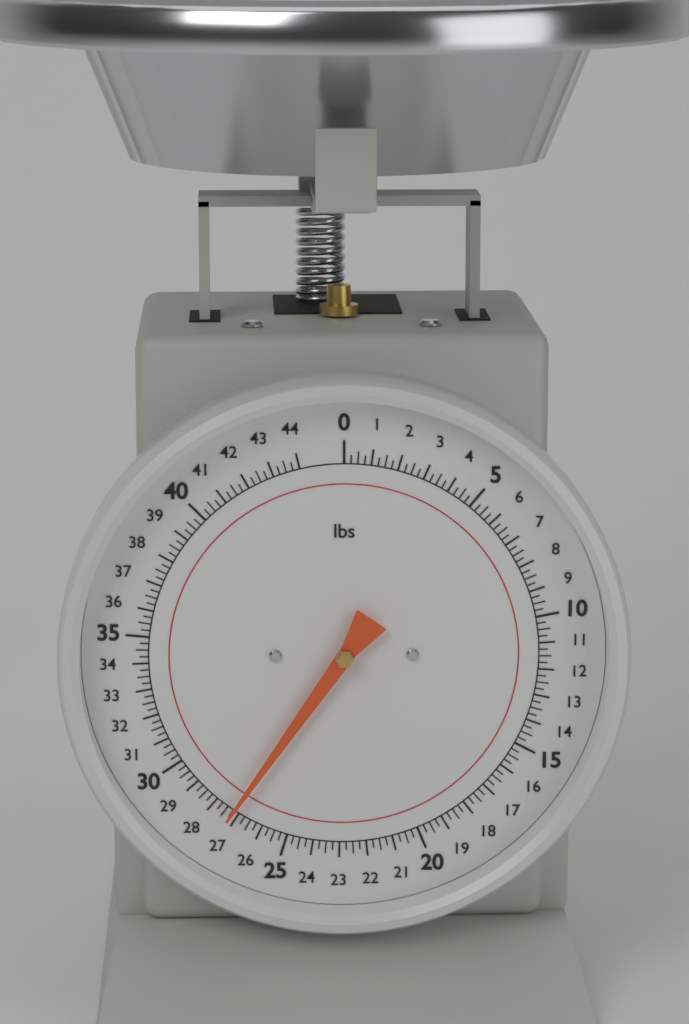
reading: 27.25 lbs
